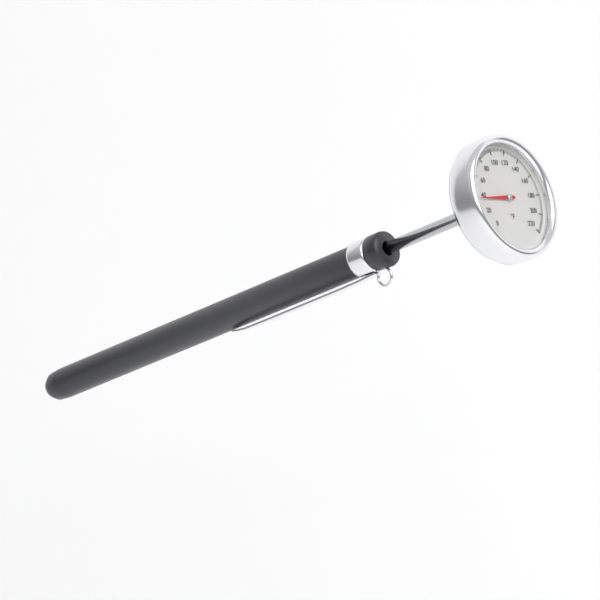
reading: 36 °F
